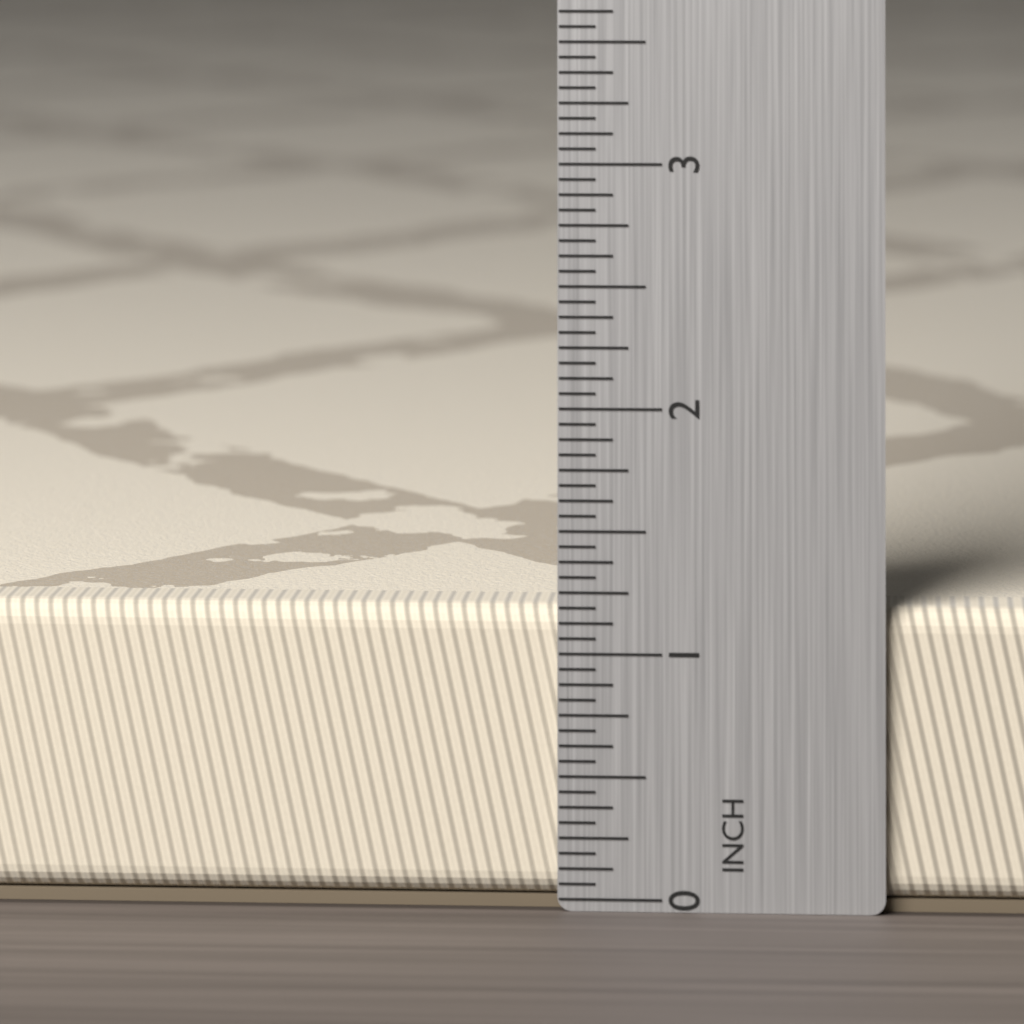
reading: 1.1875 in
